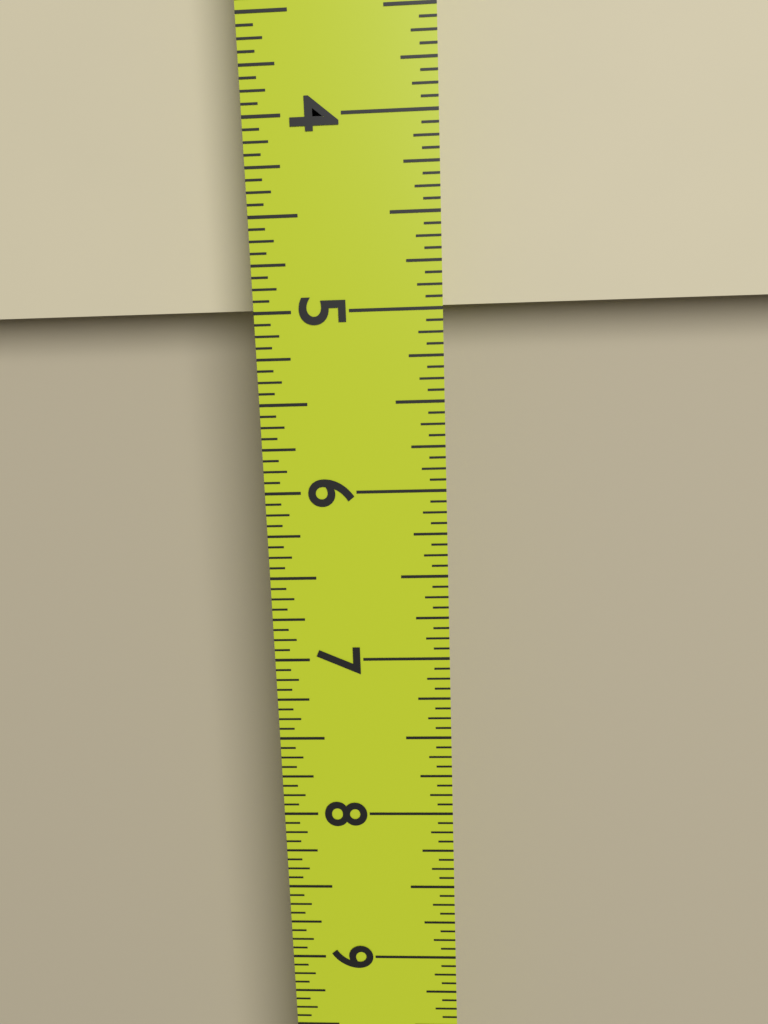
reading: 5.0000 in
